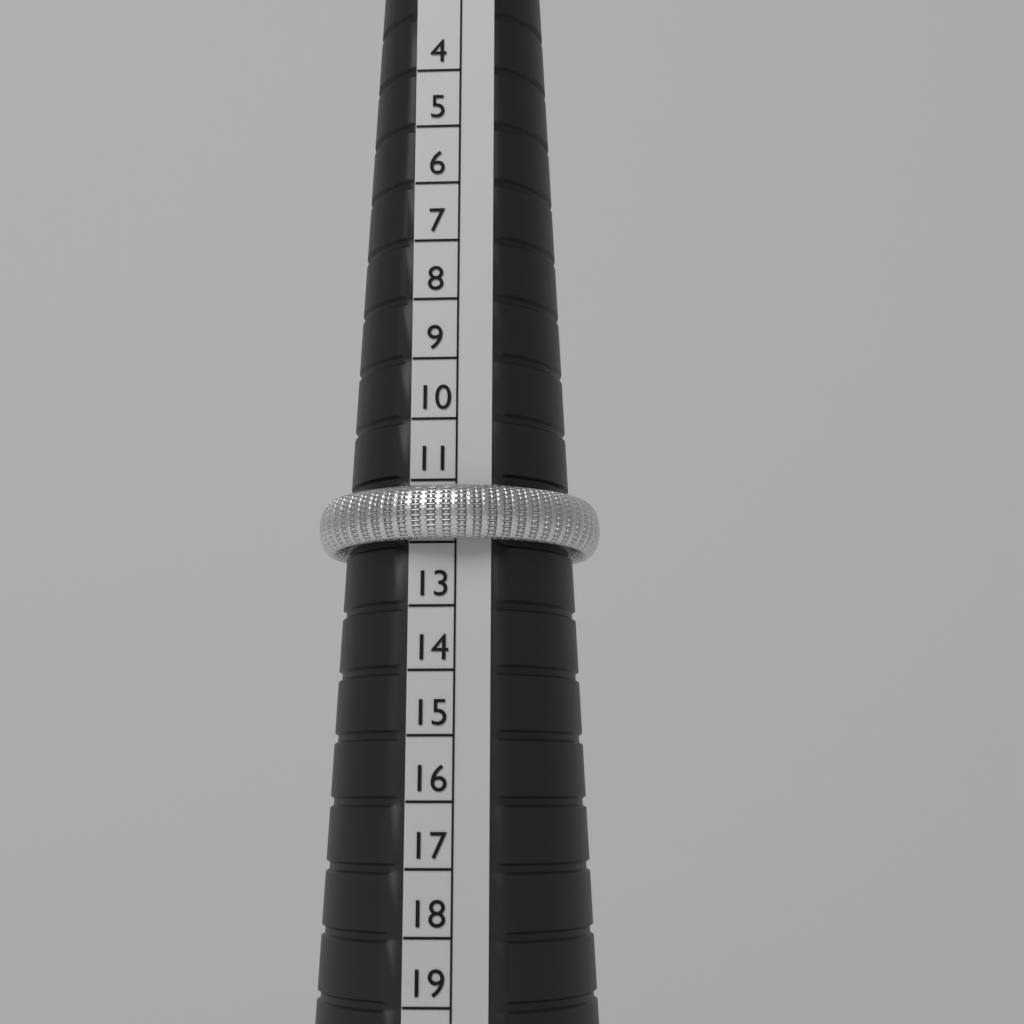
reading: 12 (no unit)
